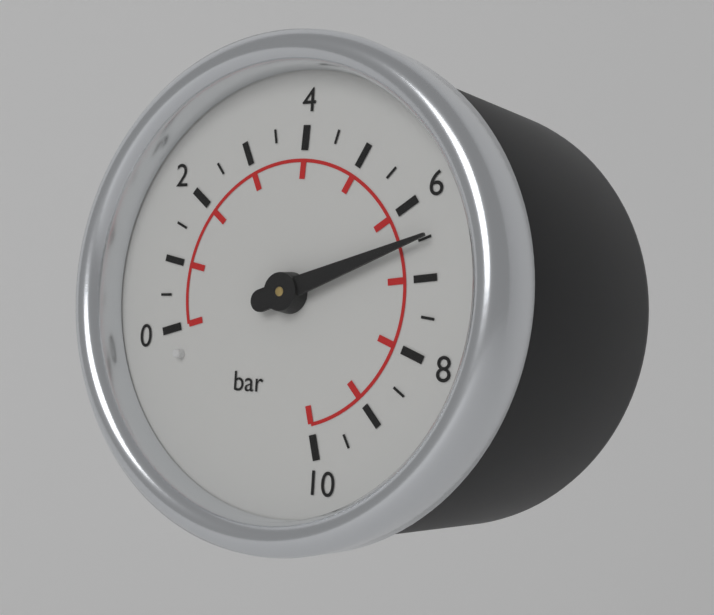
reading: 6.5 bar
